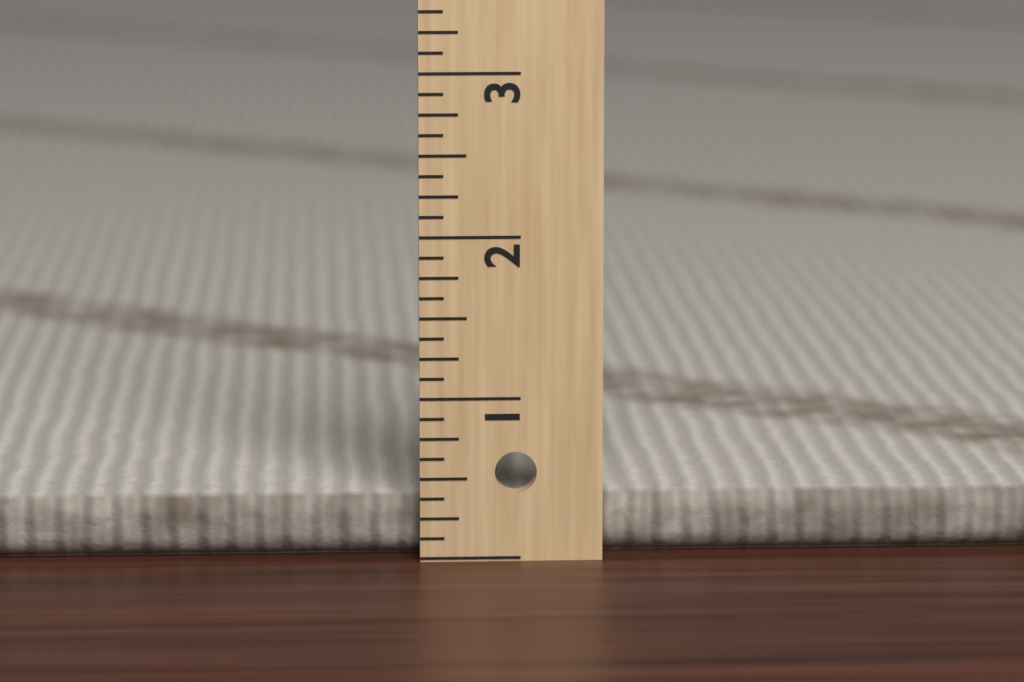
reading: 0.375 (no unit)
